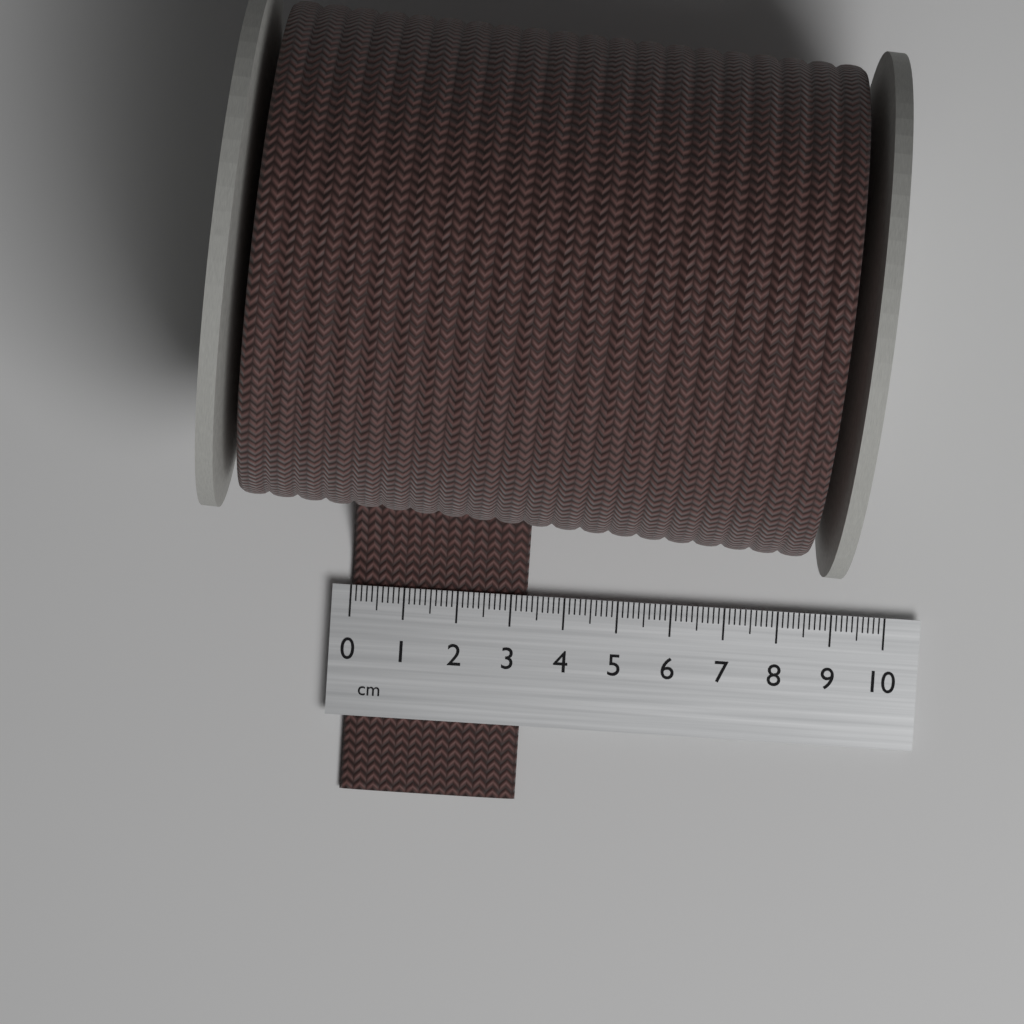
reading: 3.3 cm
